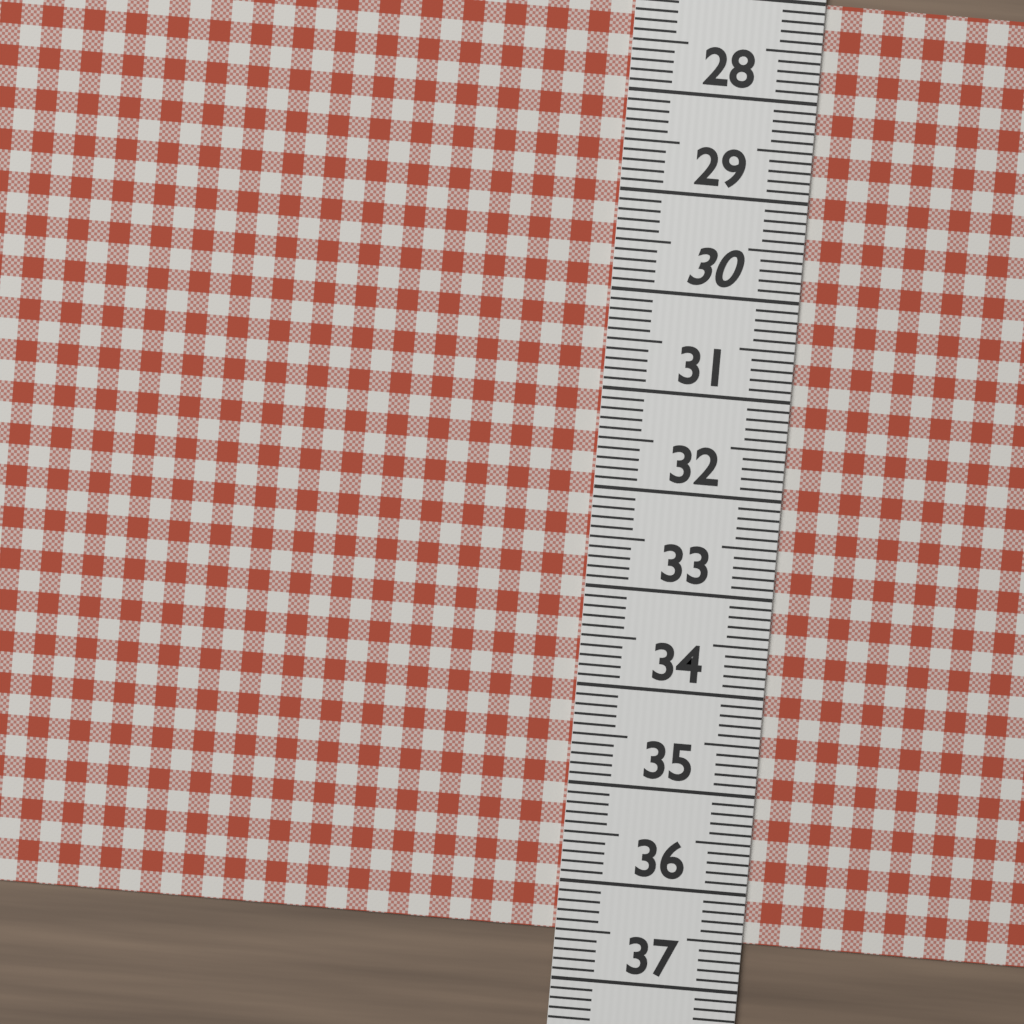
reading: 36.5 (no unit)
